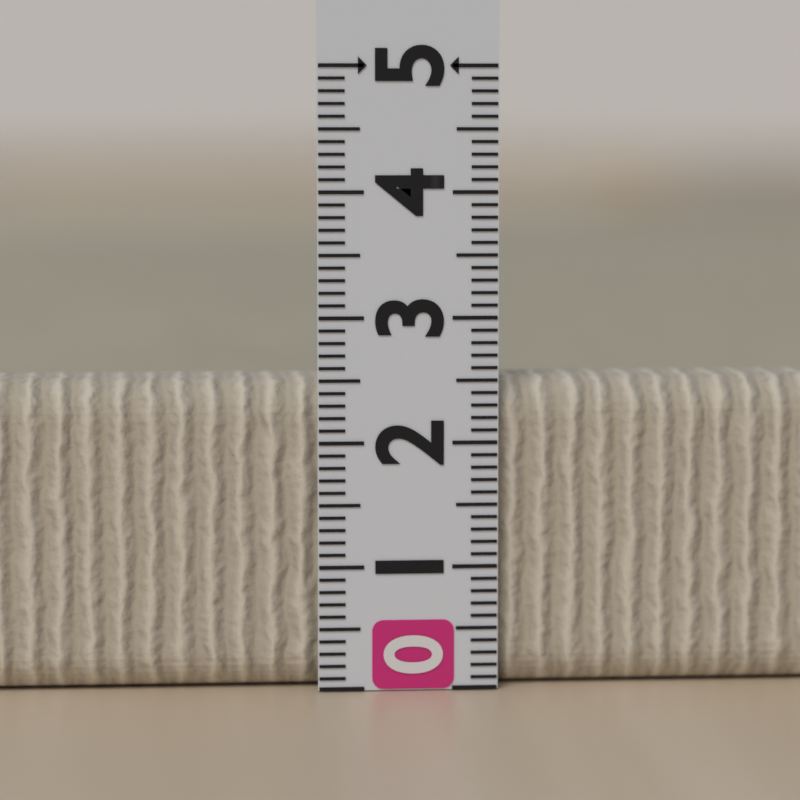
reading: 2.5 (no unit)
